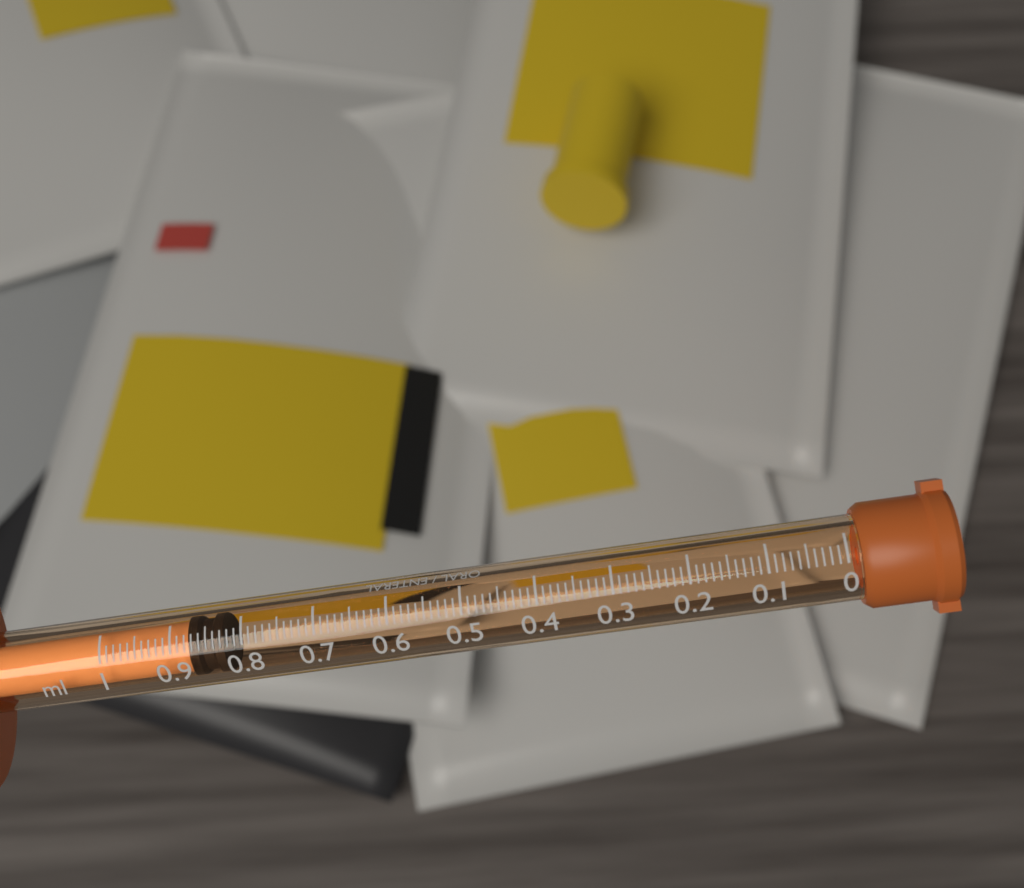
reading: 0.83 ml
